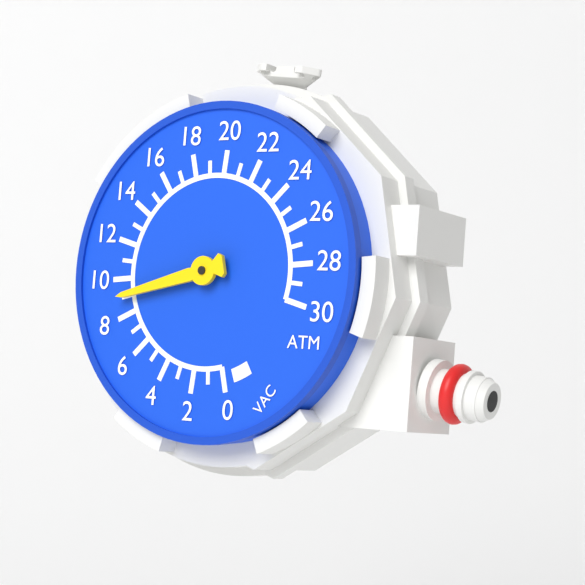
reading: 9 ATM
